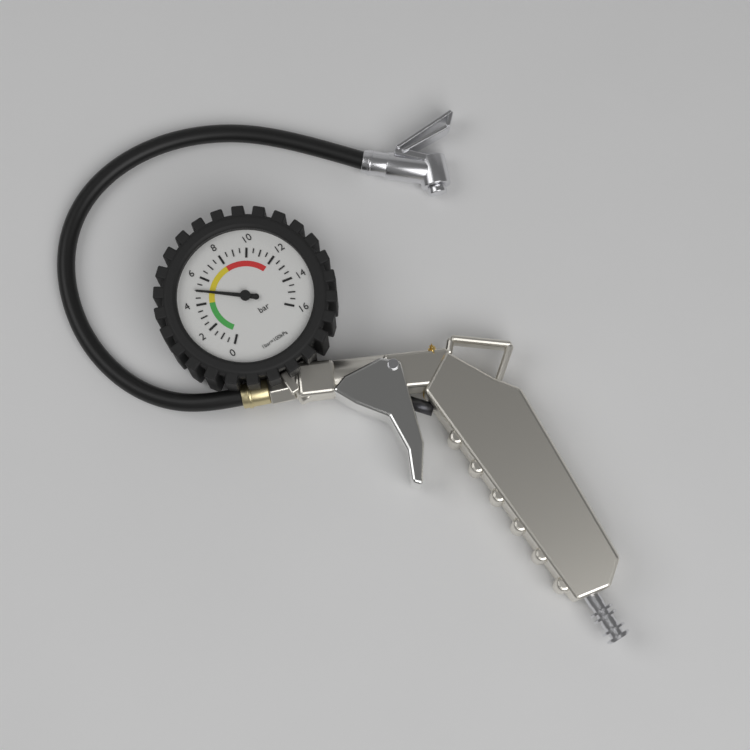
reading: 5.0 bar
